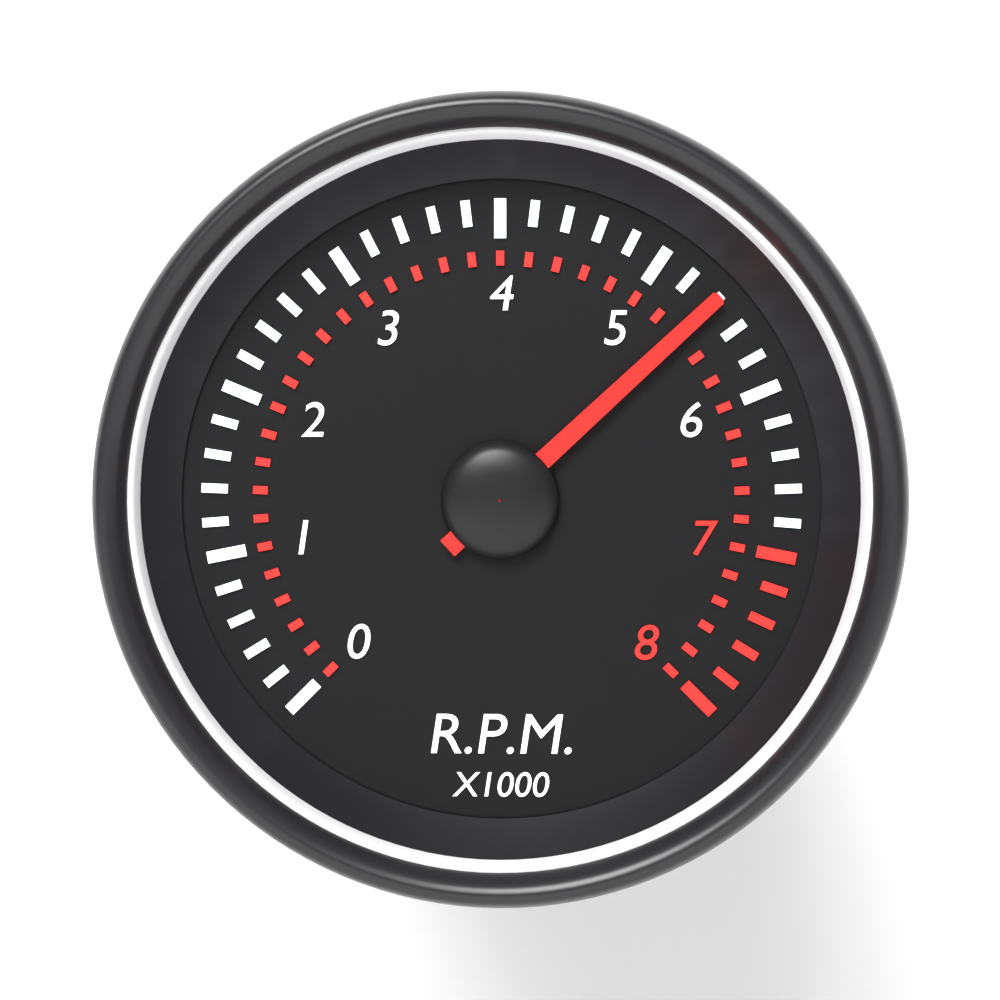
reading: 5.4 x1000 RPM
